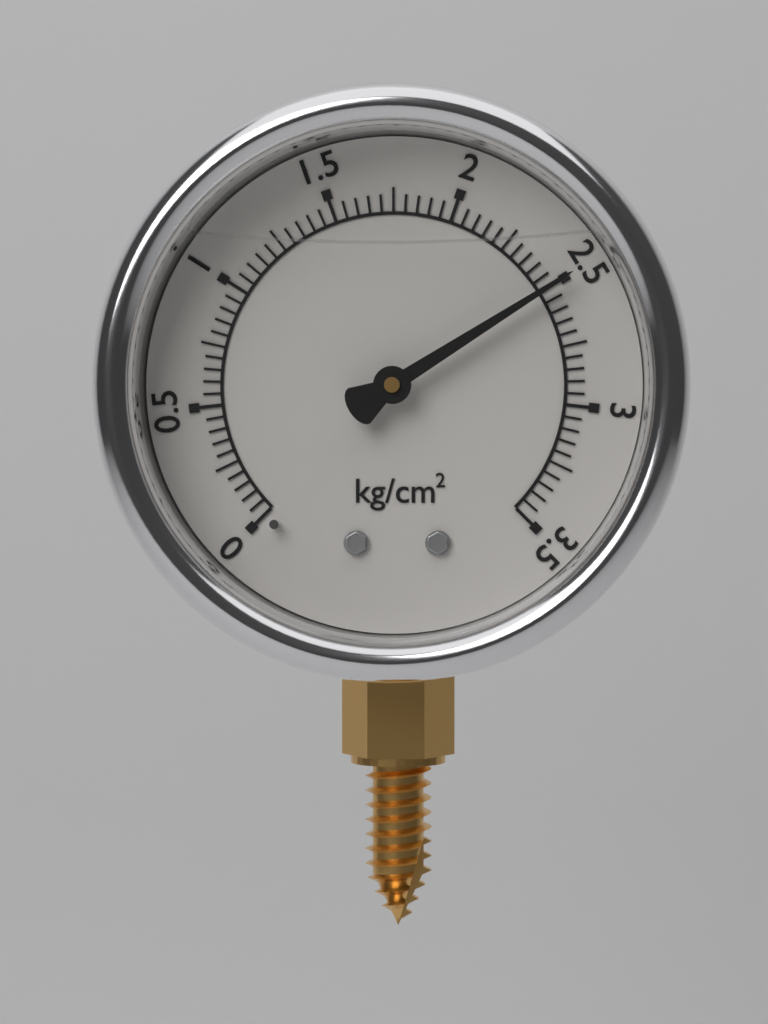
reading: 2.50 kg/cm²
